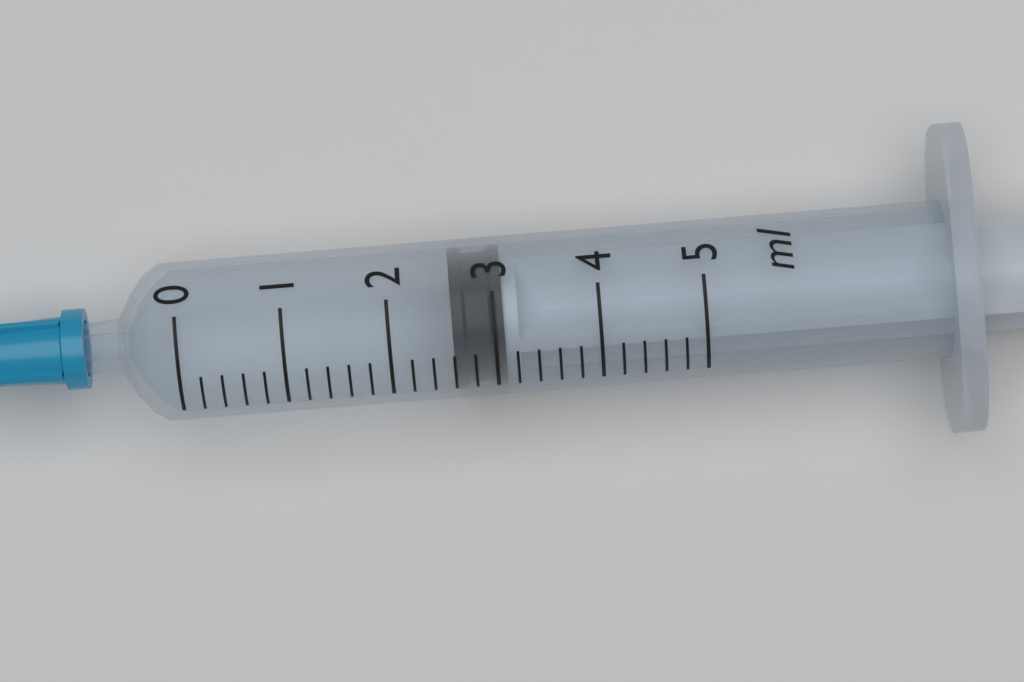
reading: 2.6 ml
